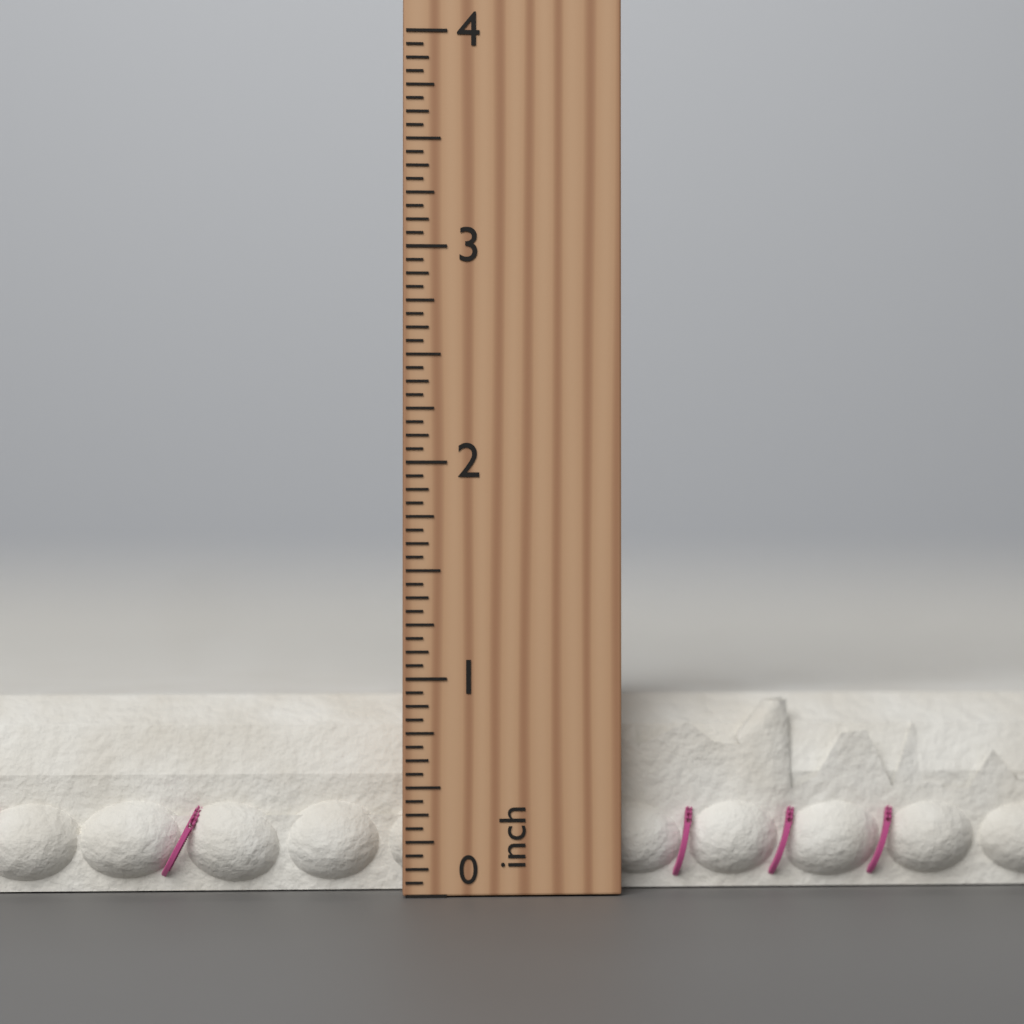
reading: 0.9375 inch
